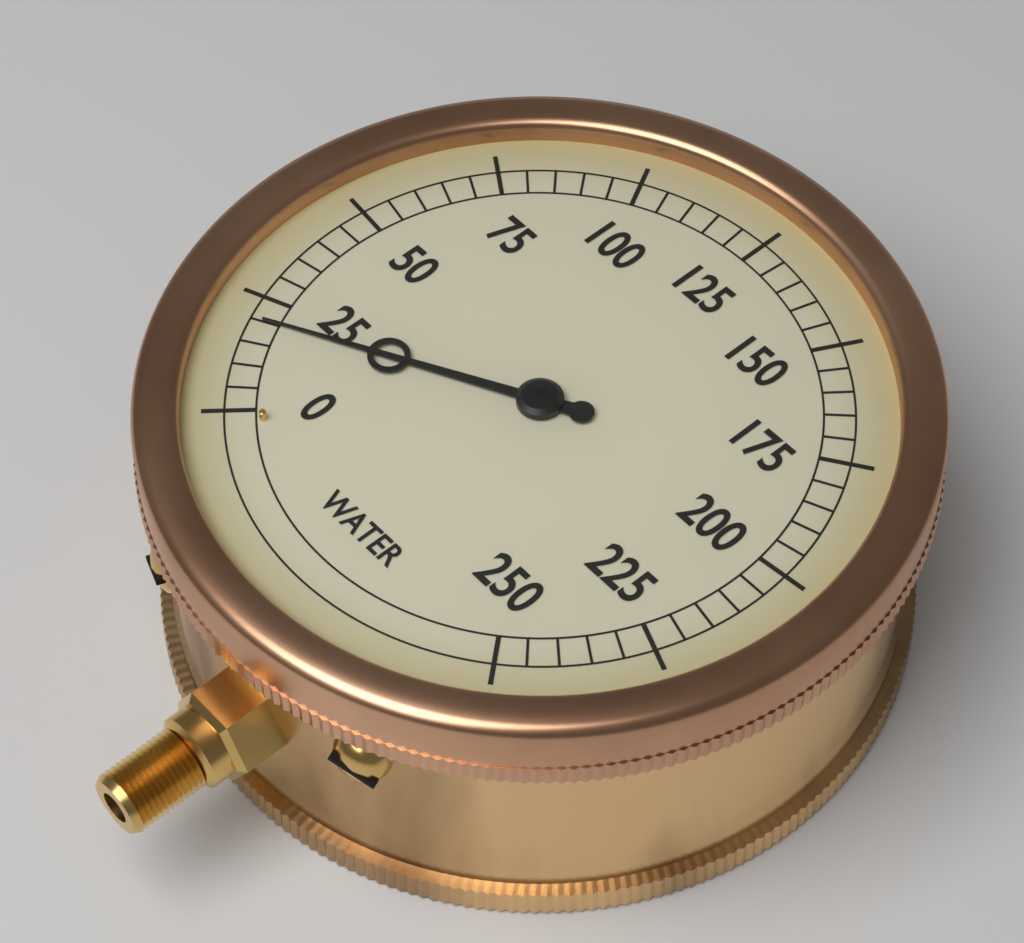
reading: 20 (no unit)
